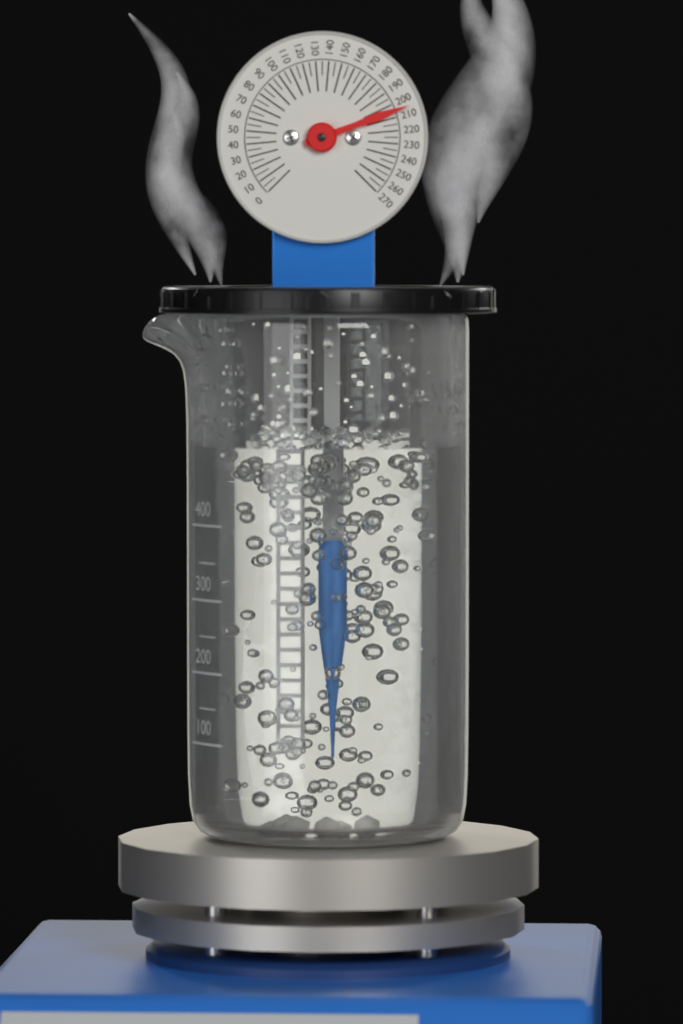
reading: 205 (no unit)
